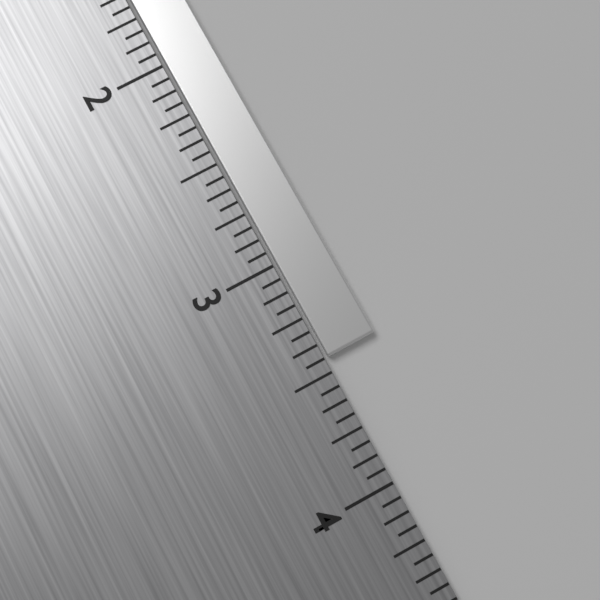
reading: 3.4375 in
